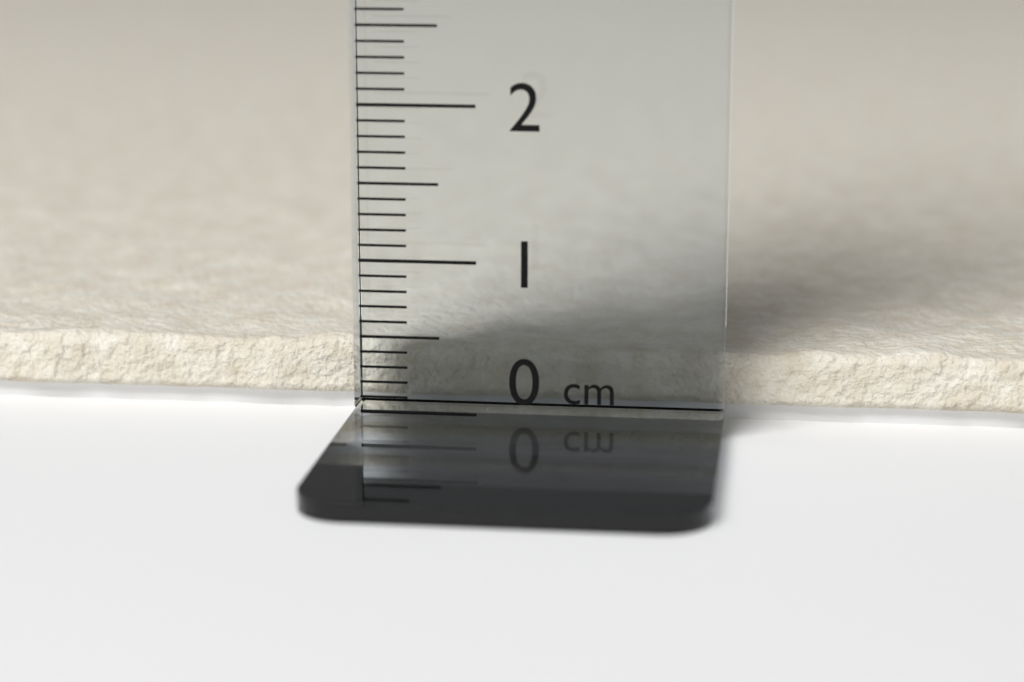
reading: 0.4 cm
